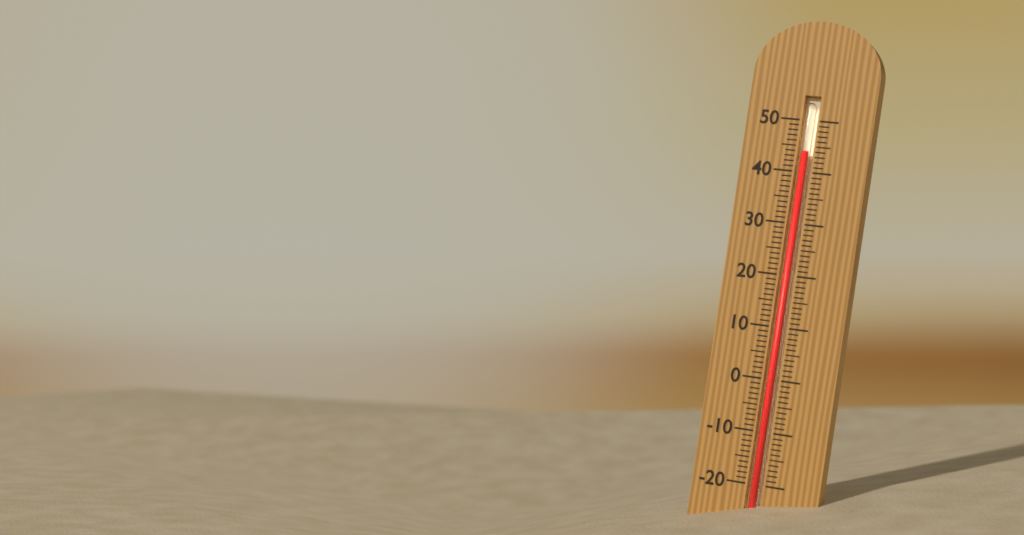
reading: 44 (no unit)
